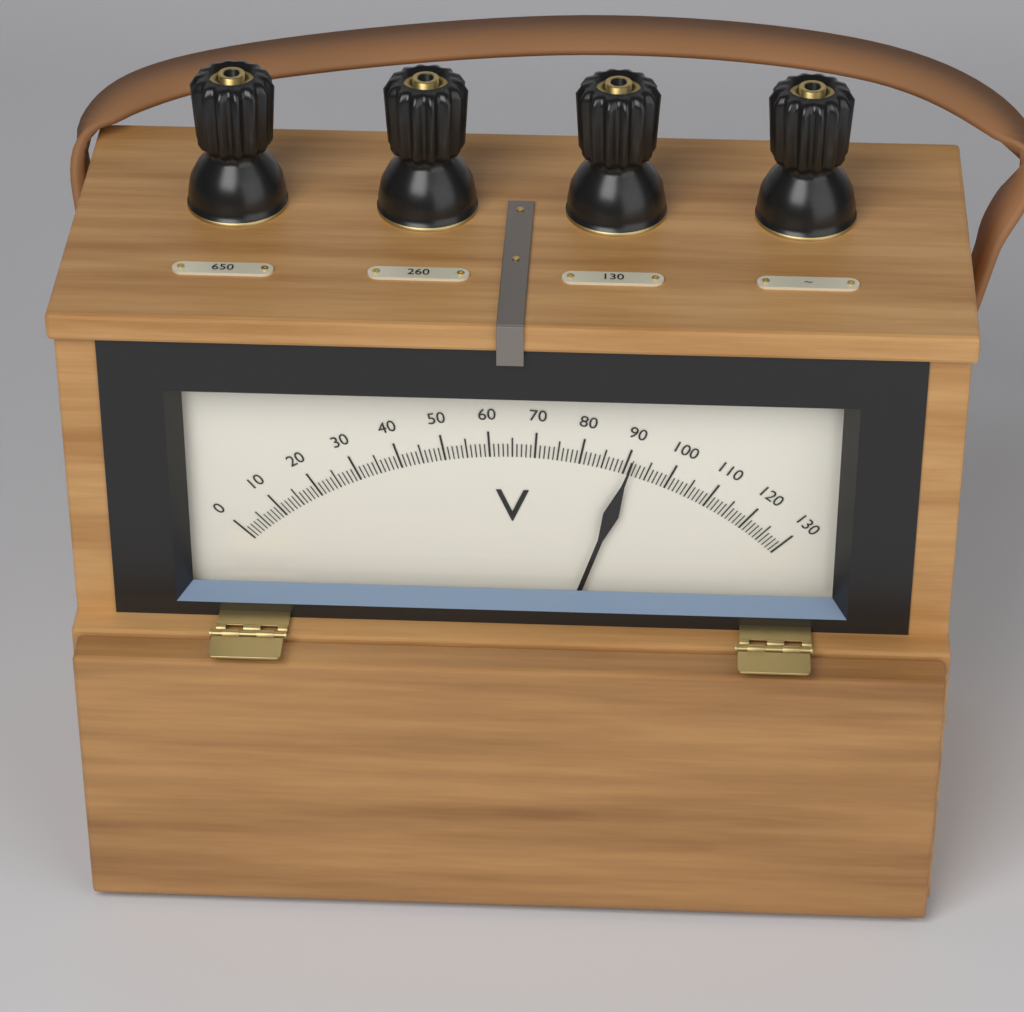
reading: 91 V
